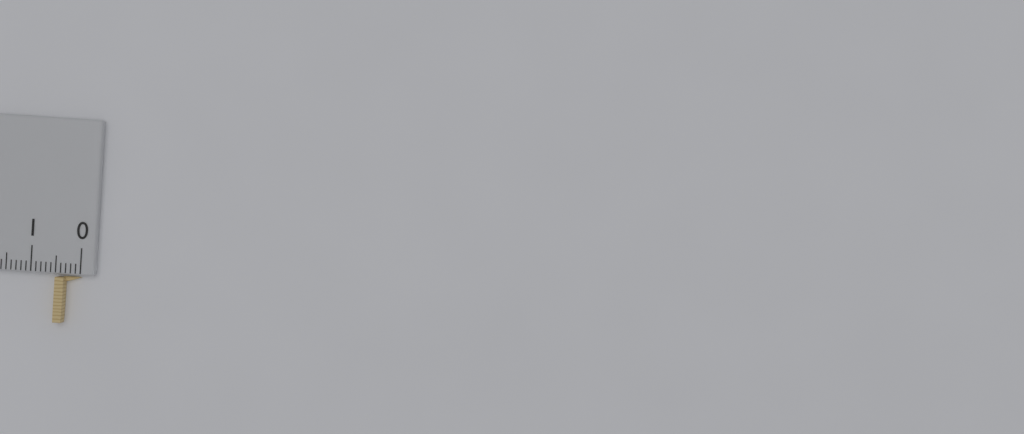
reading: 0.5 cm
